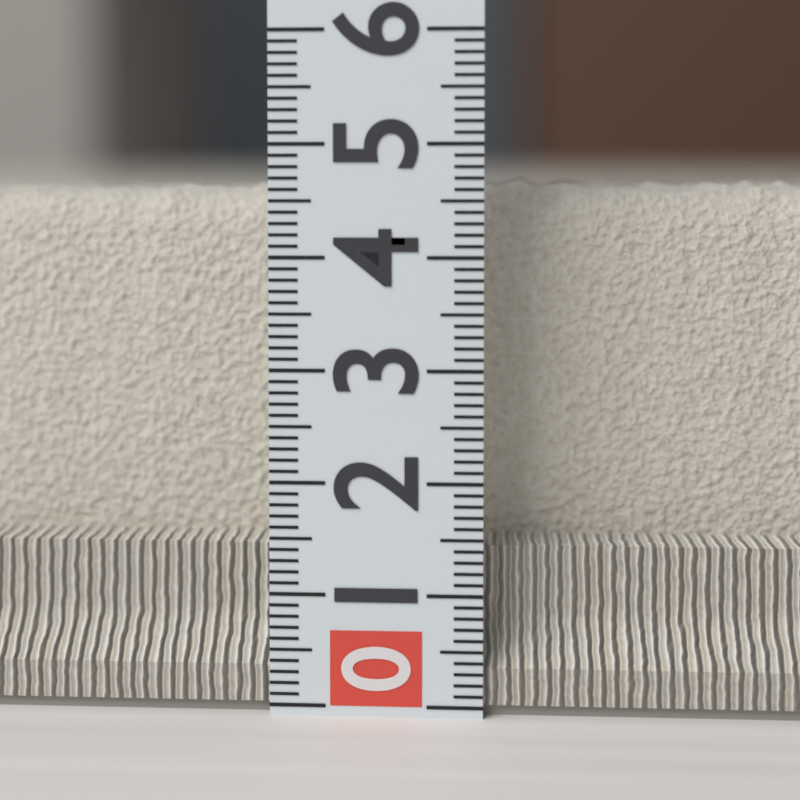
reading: 4.7 (no unit)
